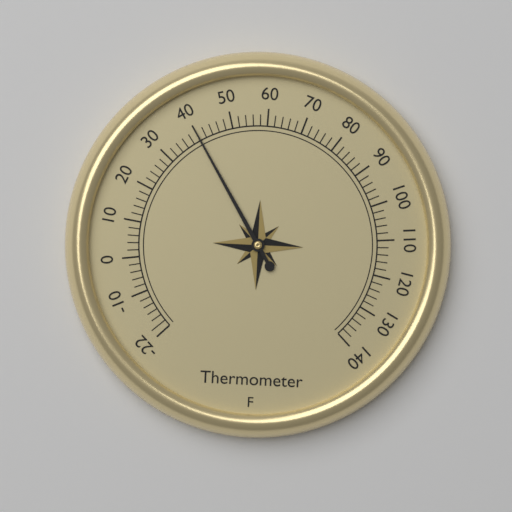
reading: 40 °F
